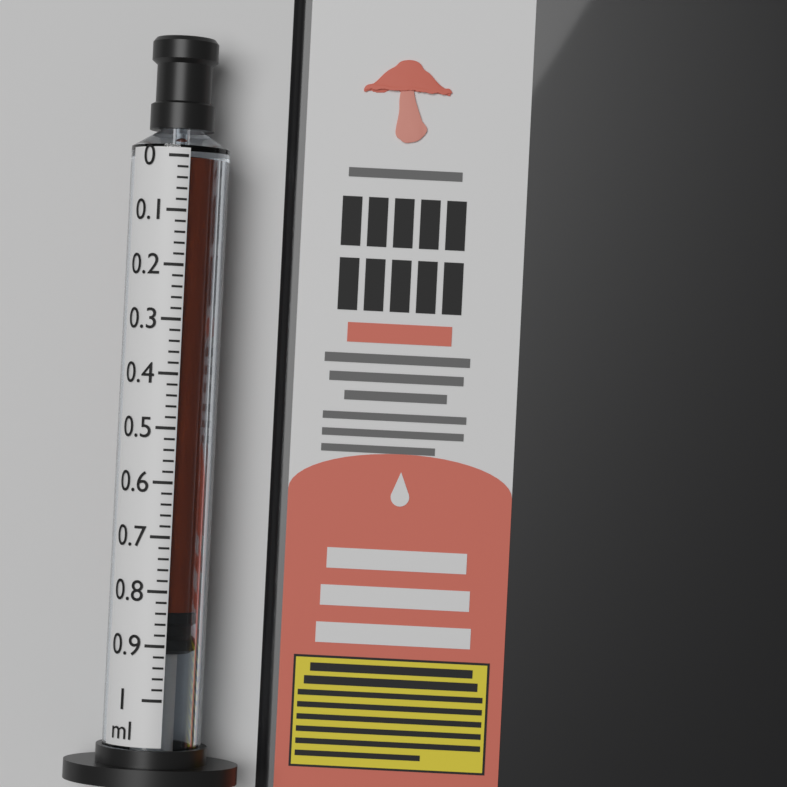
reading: 0.84 ml
